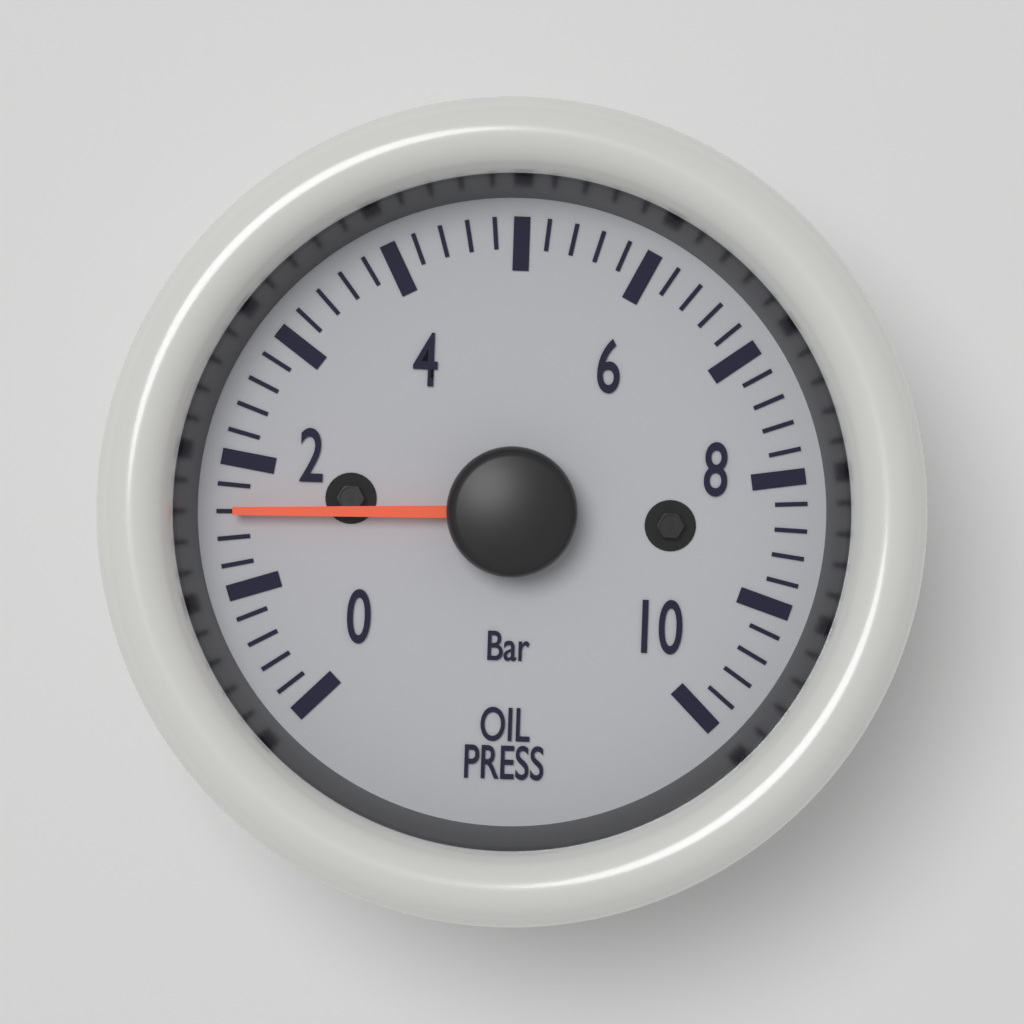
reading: 1.6 bar
